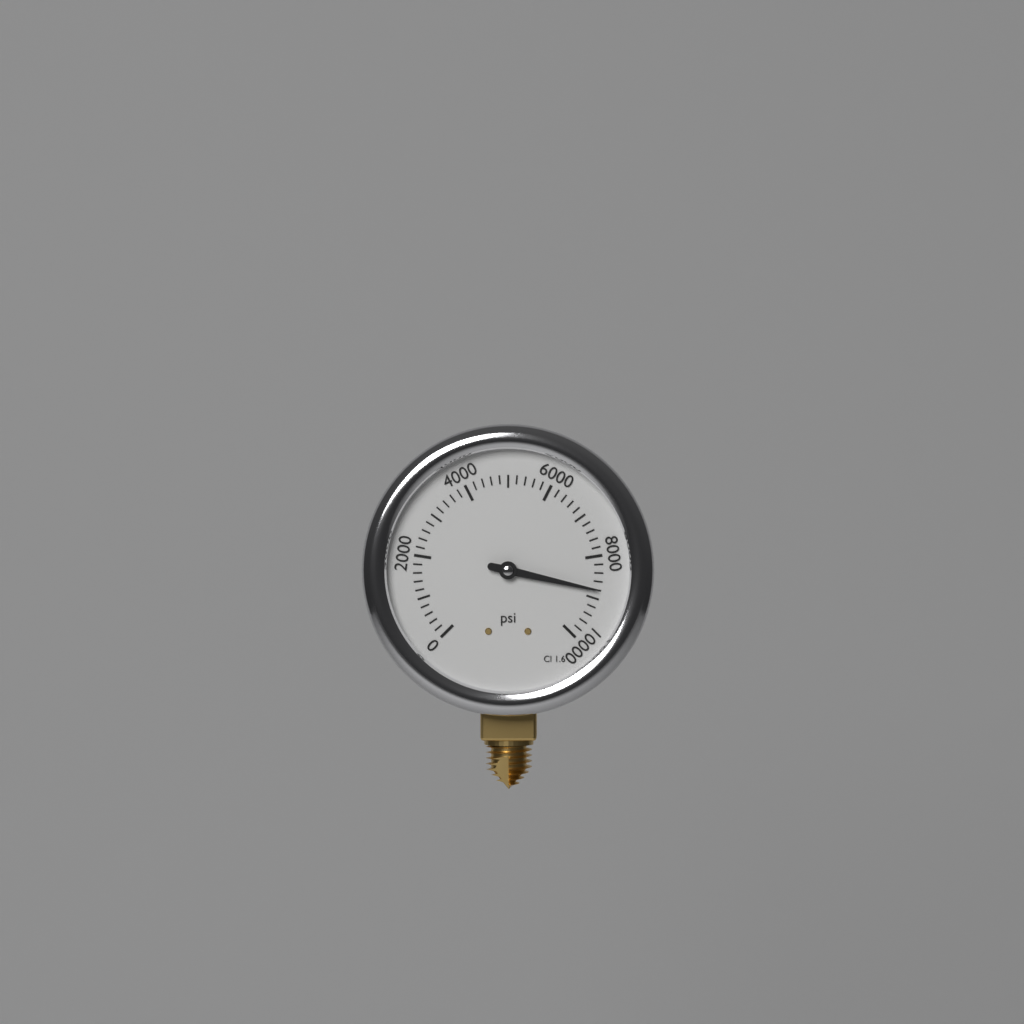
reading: 8800 psi
